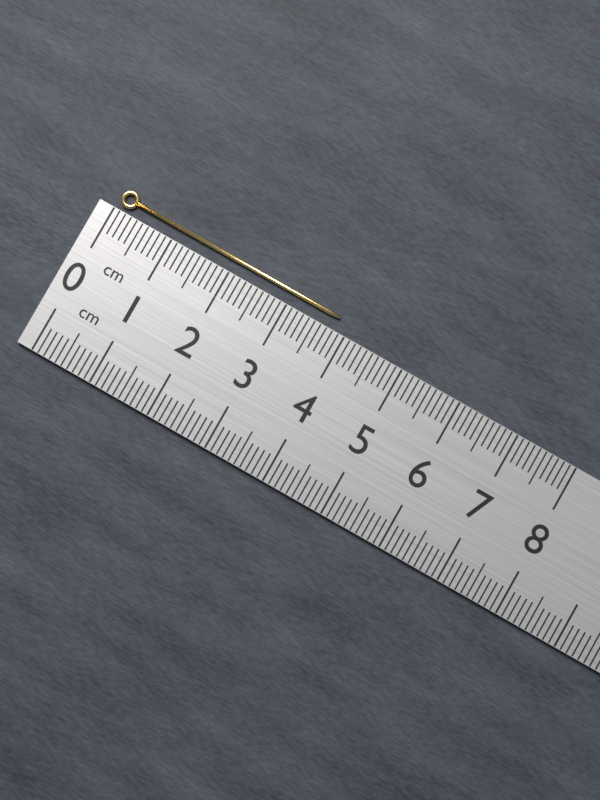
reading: 3.8 cm
